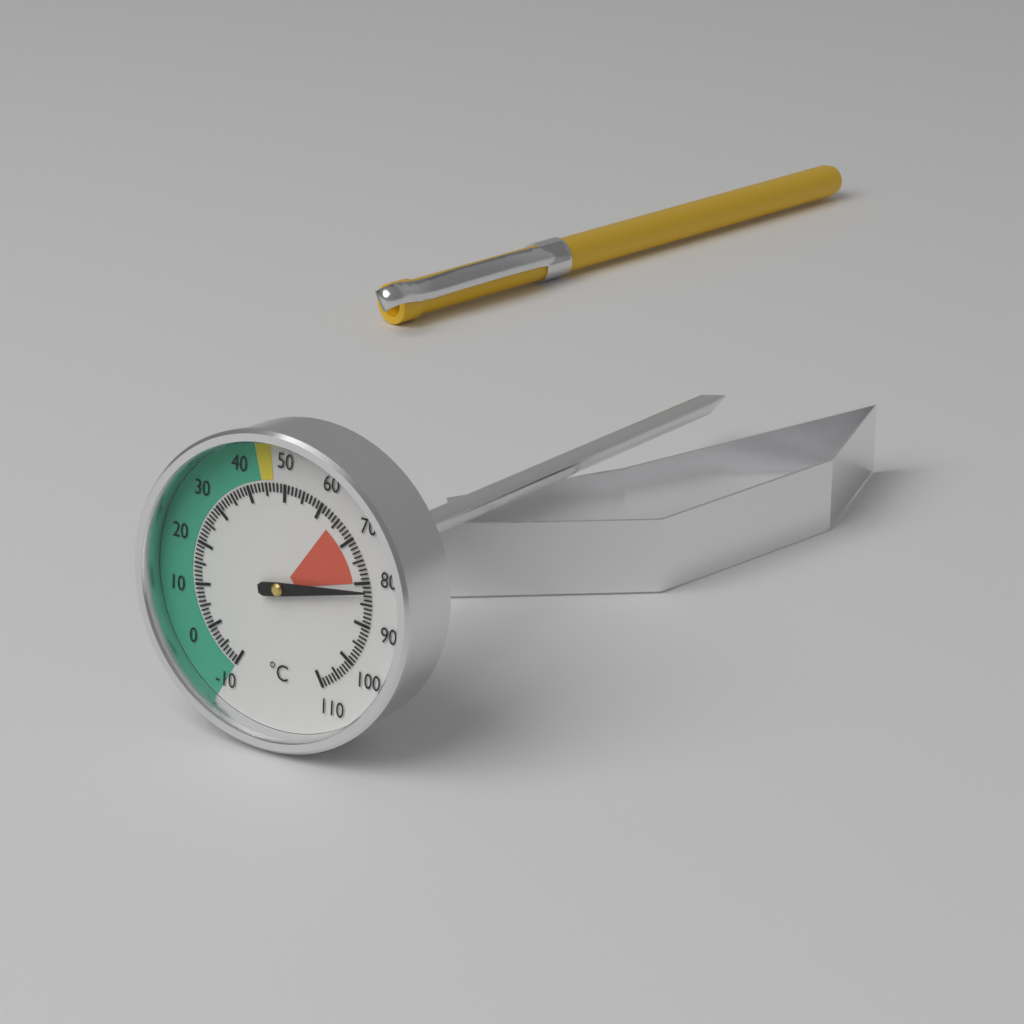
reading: 82 °C
